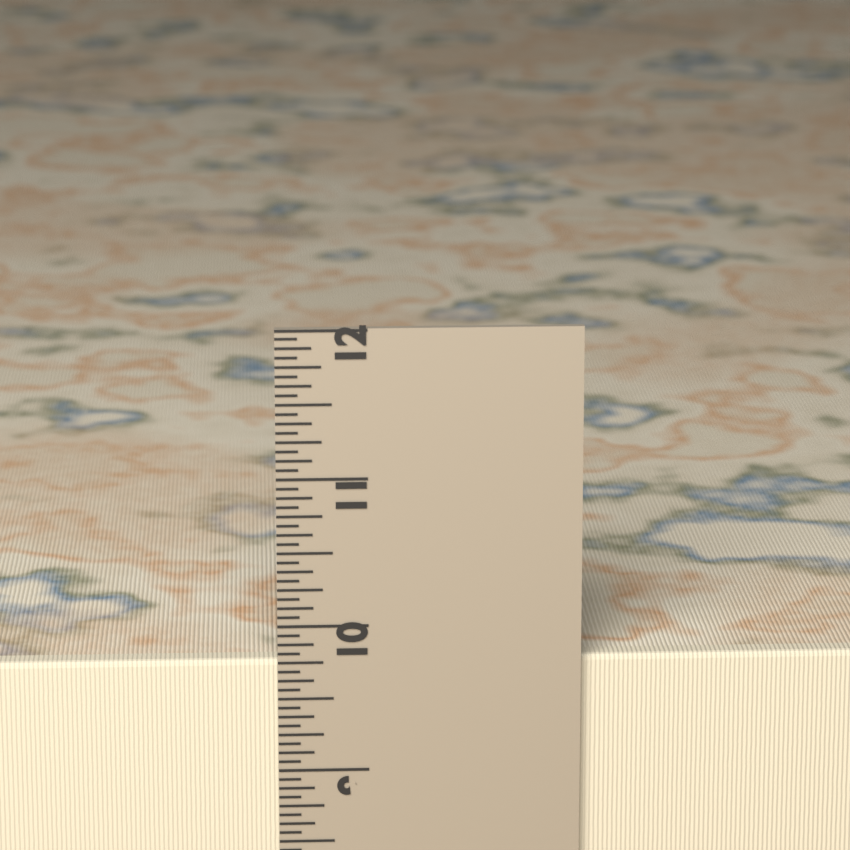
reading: 9.7500 in
